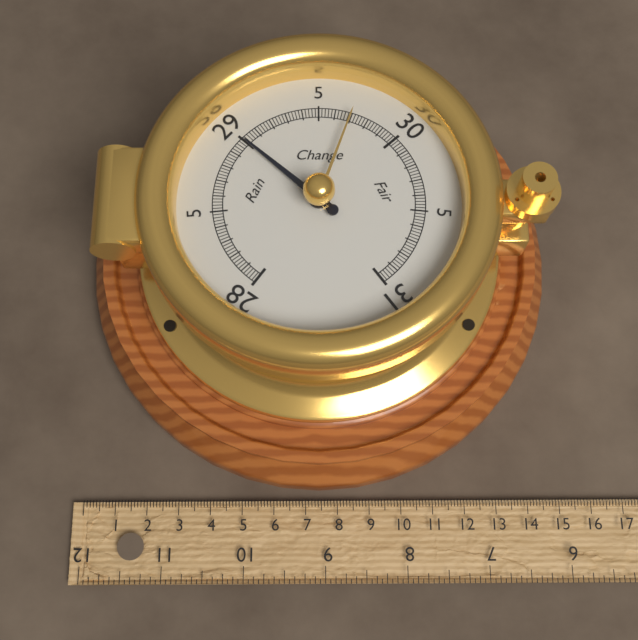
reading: 29.00 inHg
